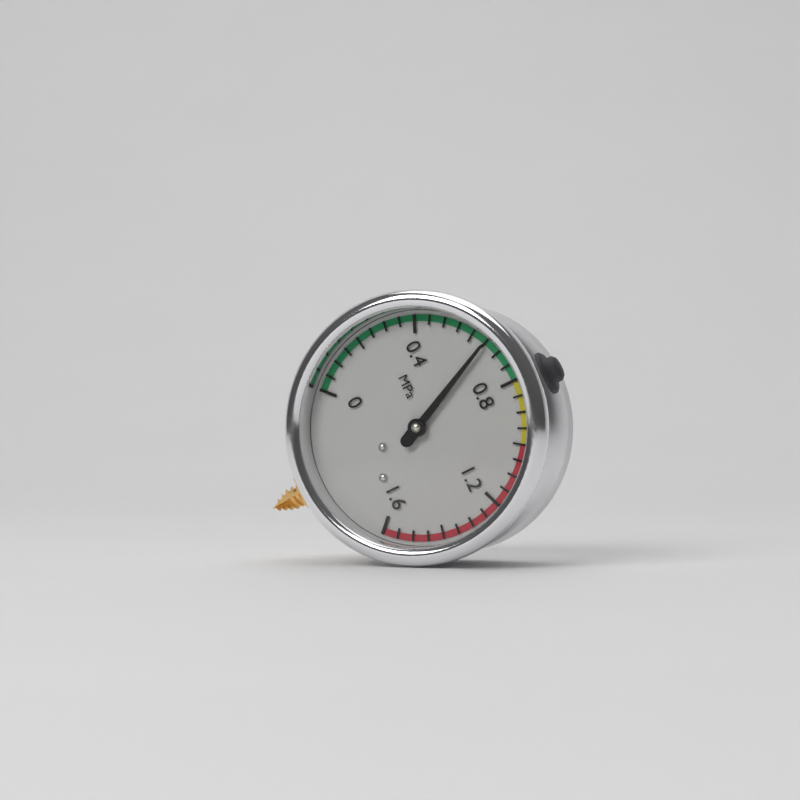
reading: 0.65 MPa
